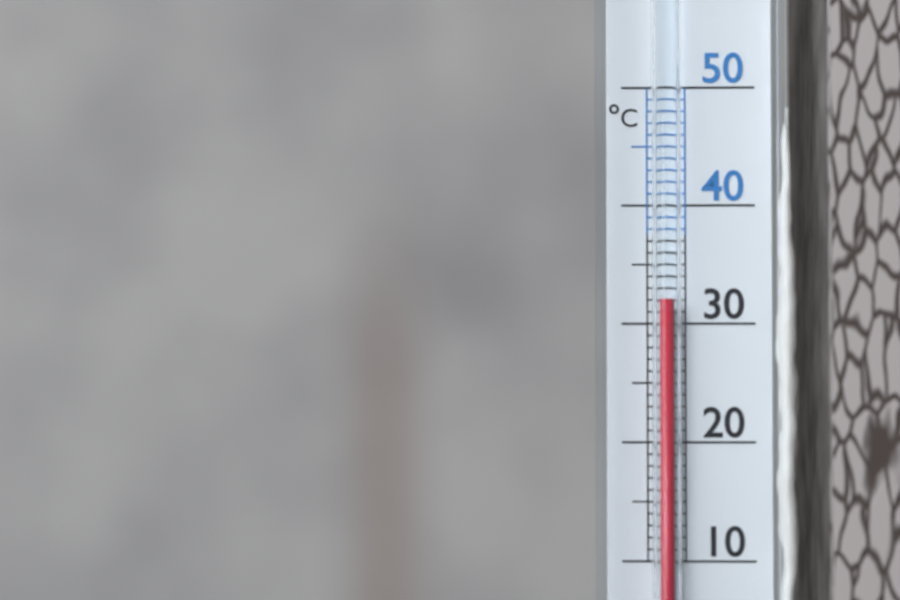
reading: 32 °C
